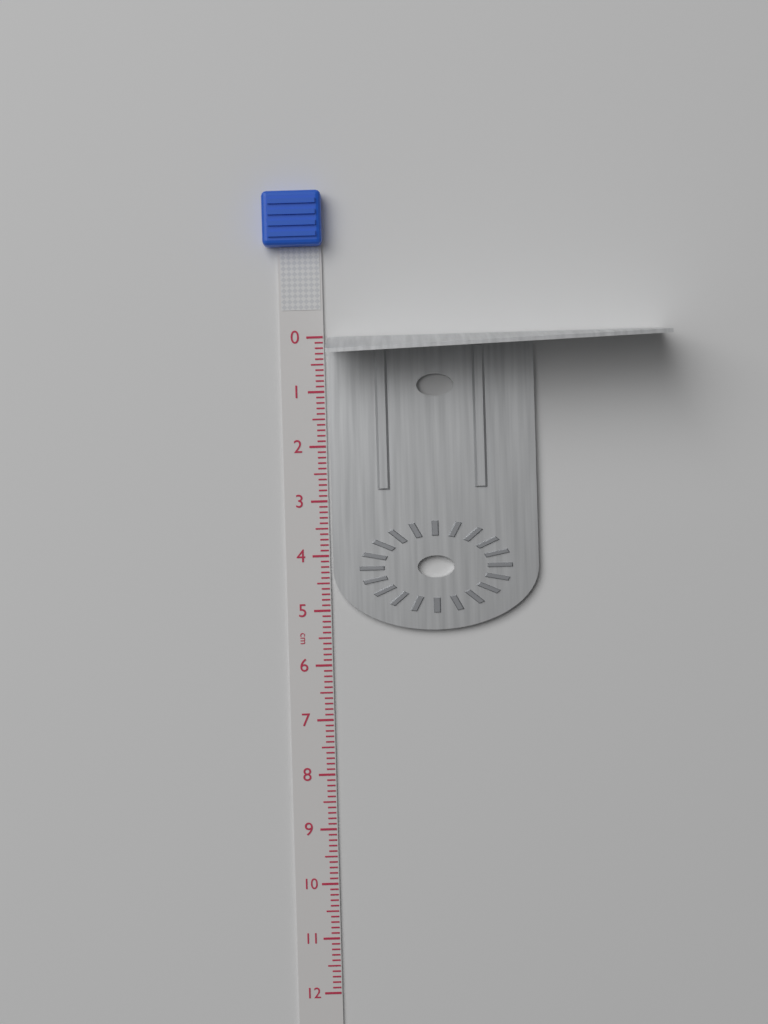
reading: 5.4 cm
